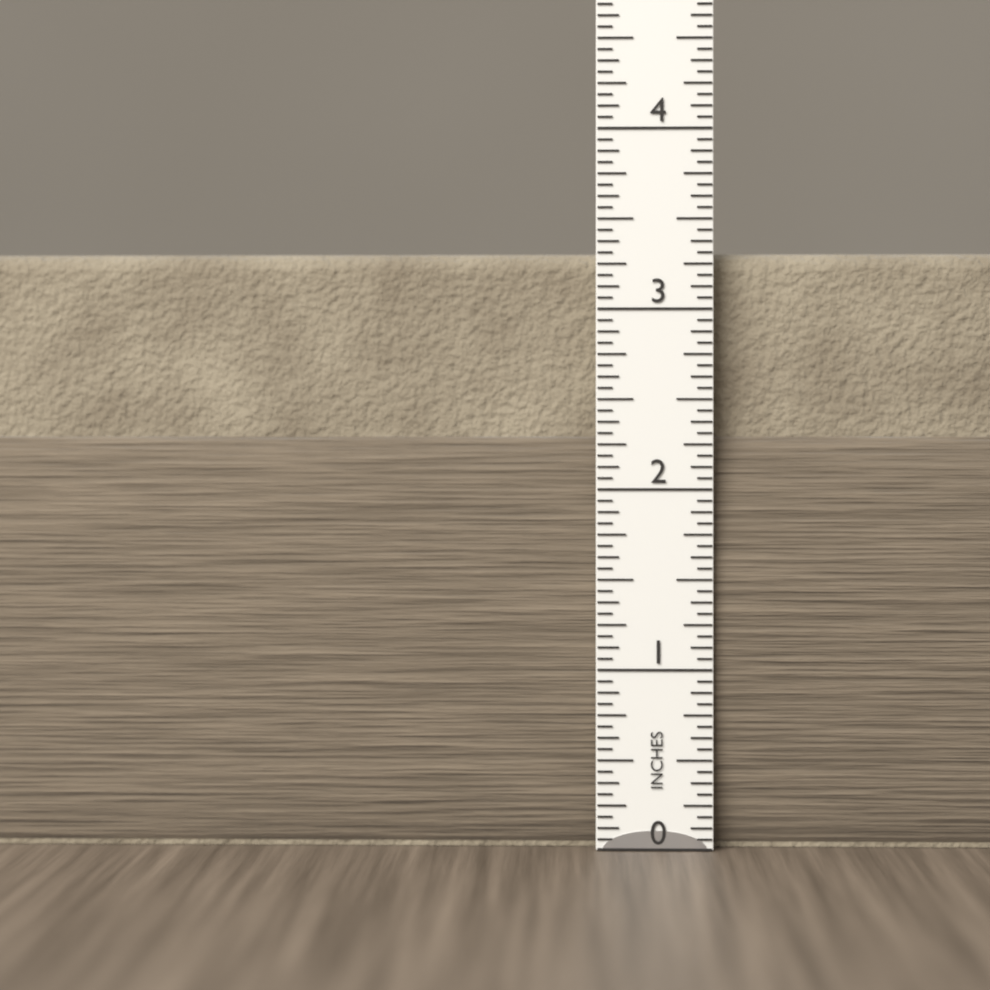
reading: 3.3125 in
